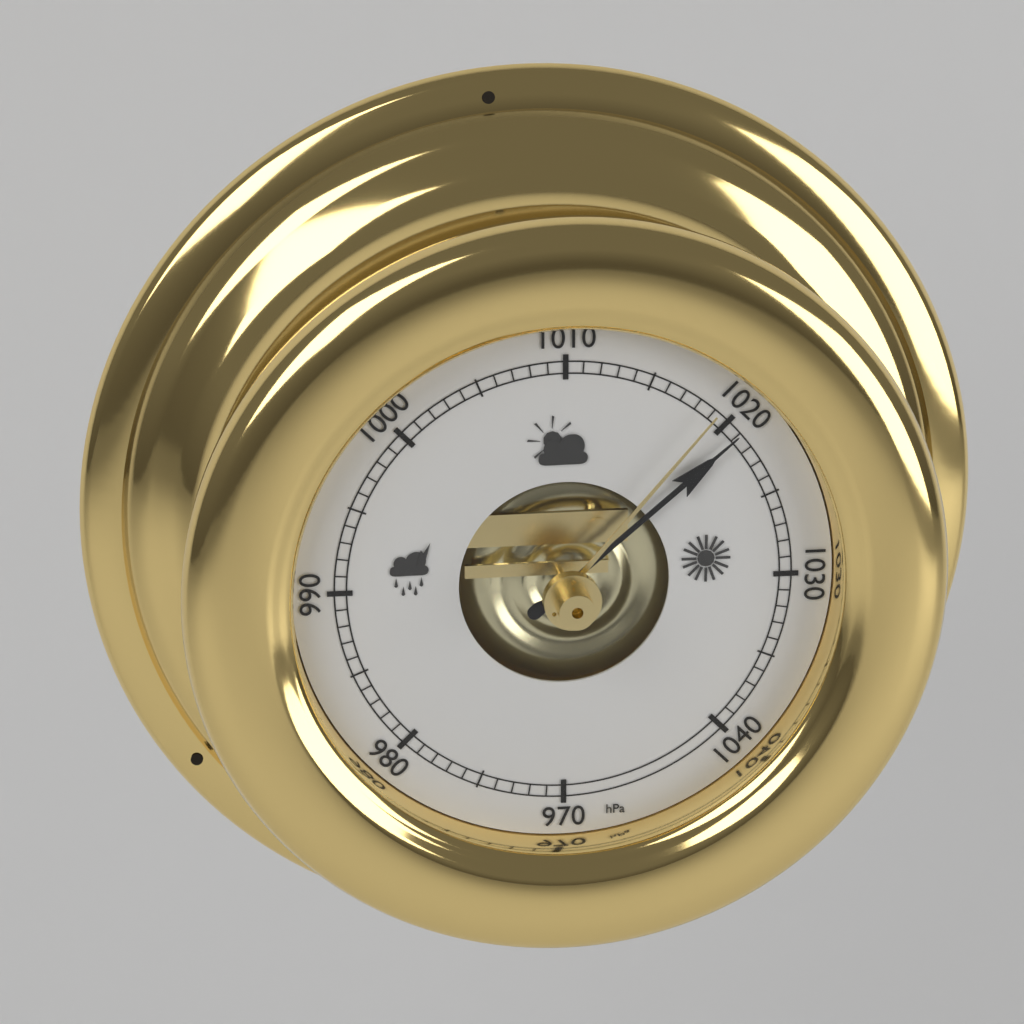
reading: 1021 hPa
